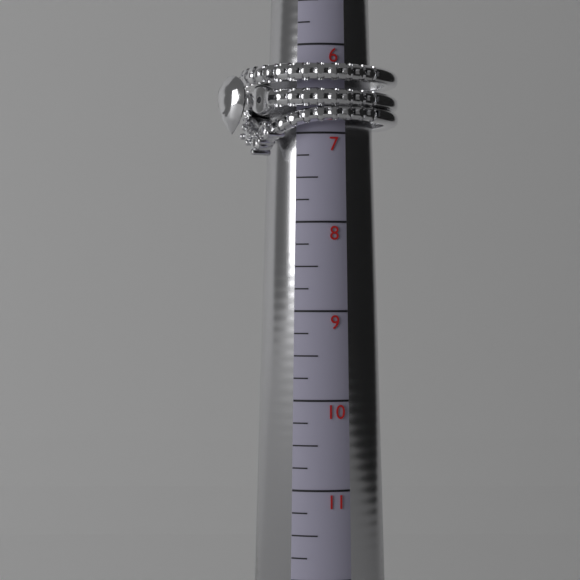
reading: 7.25 (no unit)
